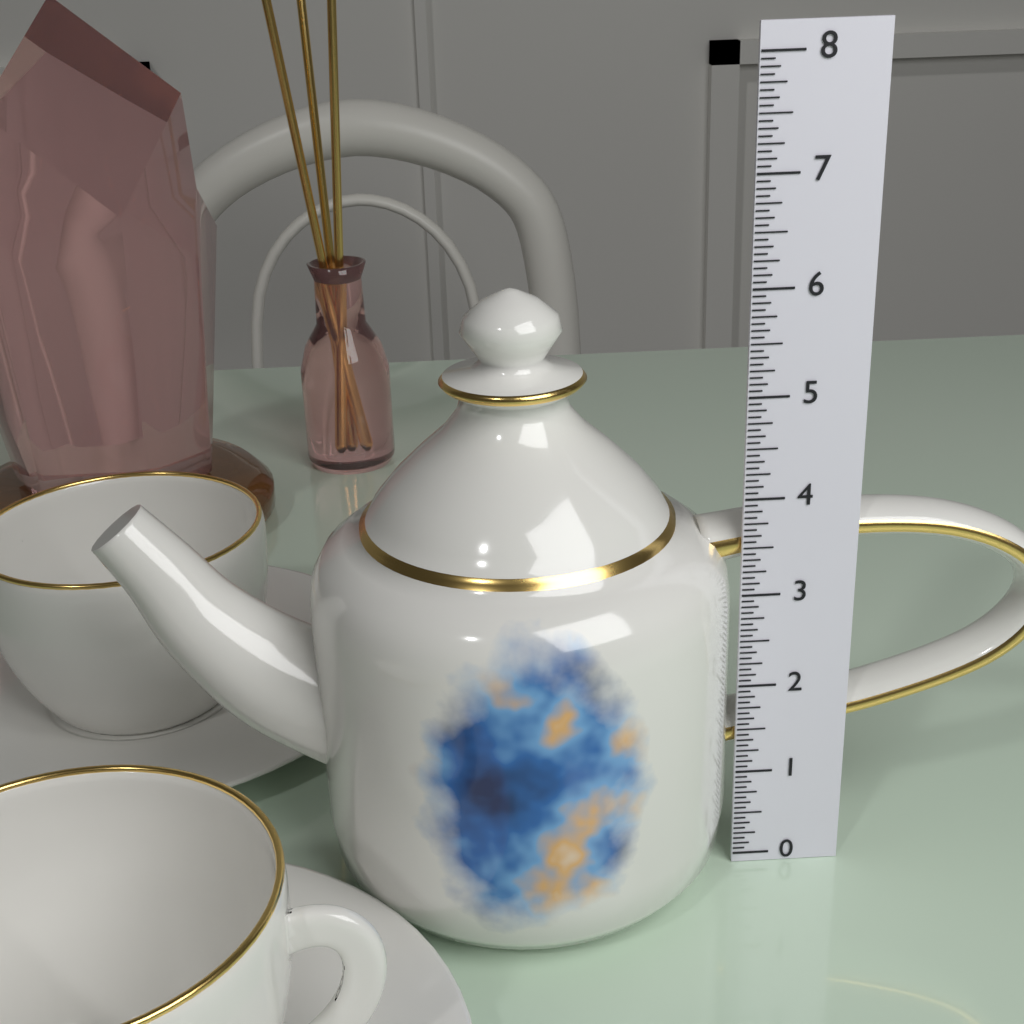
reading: 6.0000 (no unit)
